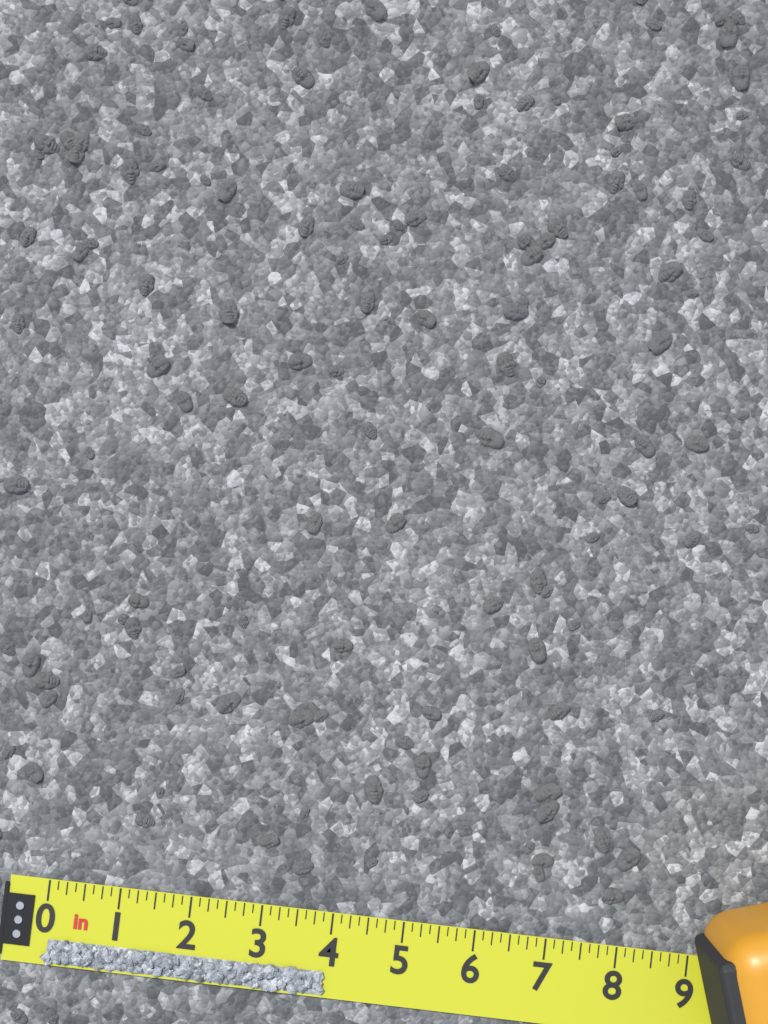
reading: 4.000 in
